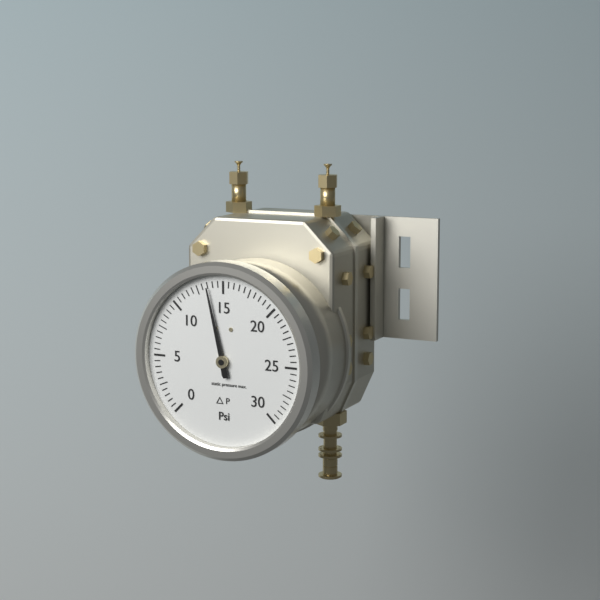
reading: 13.5 psi
